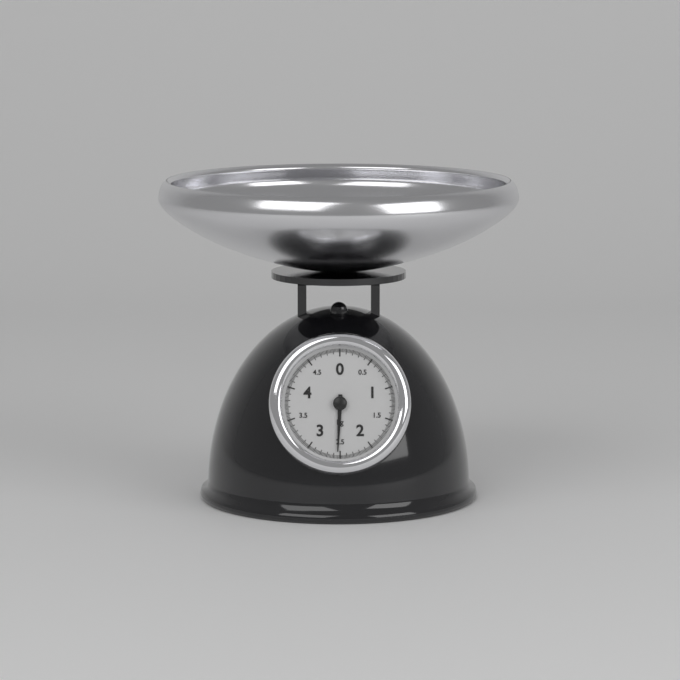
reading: 2.54 kg
